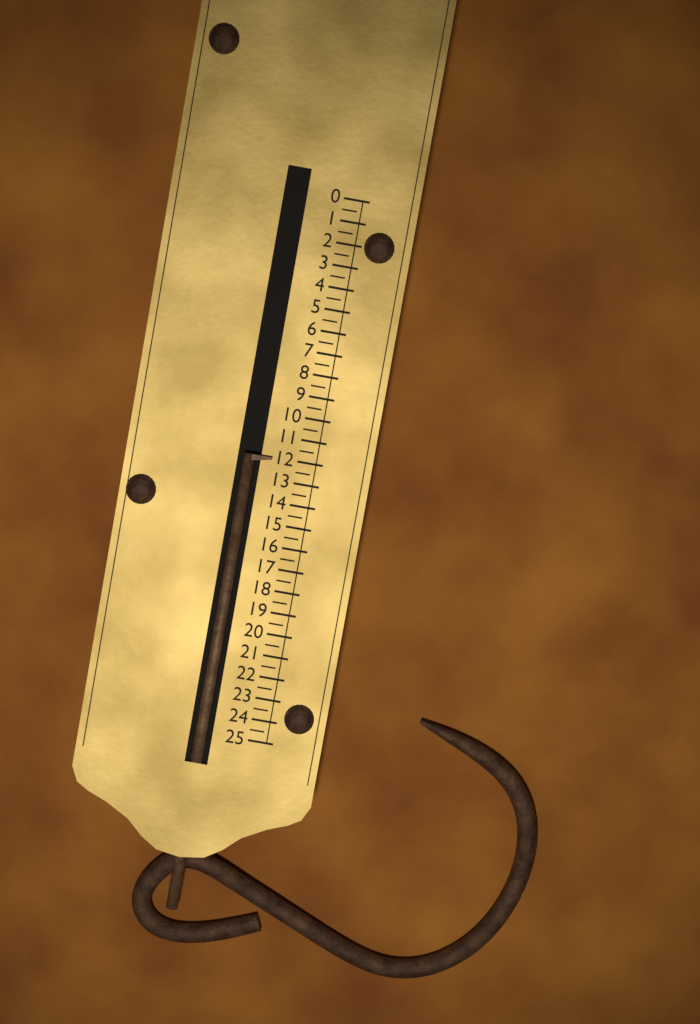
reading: 12.0 (no unit)
